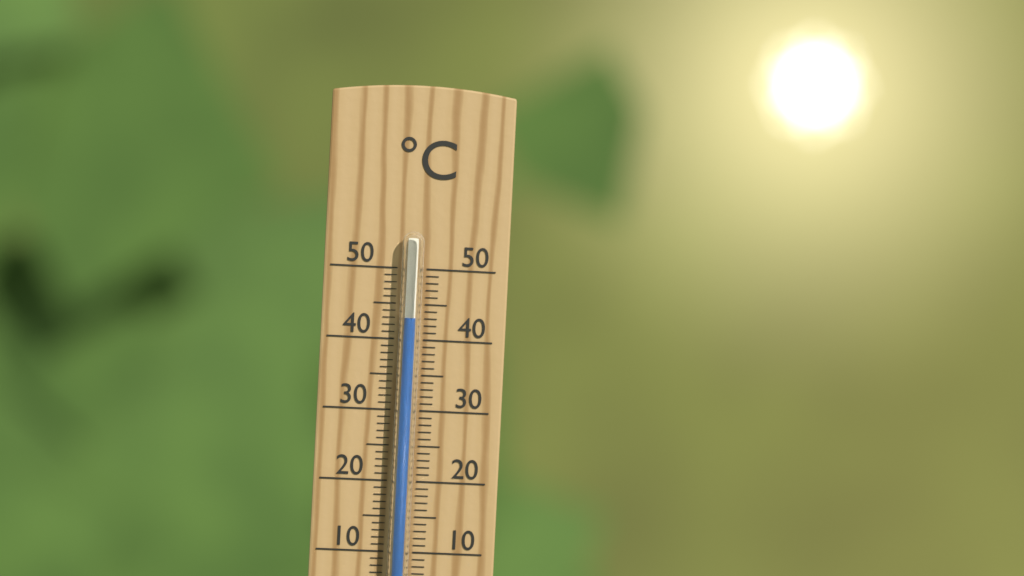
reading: 43 °C
